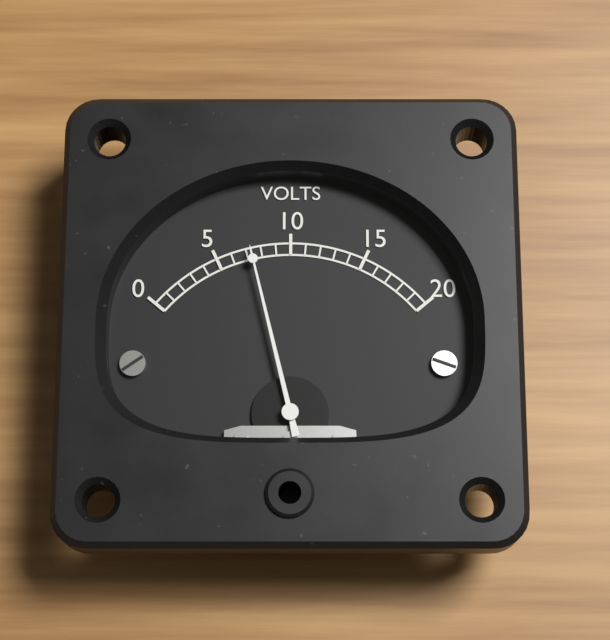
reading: 7.3 V
